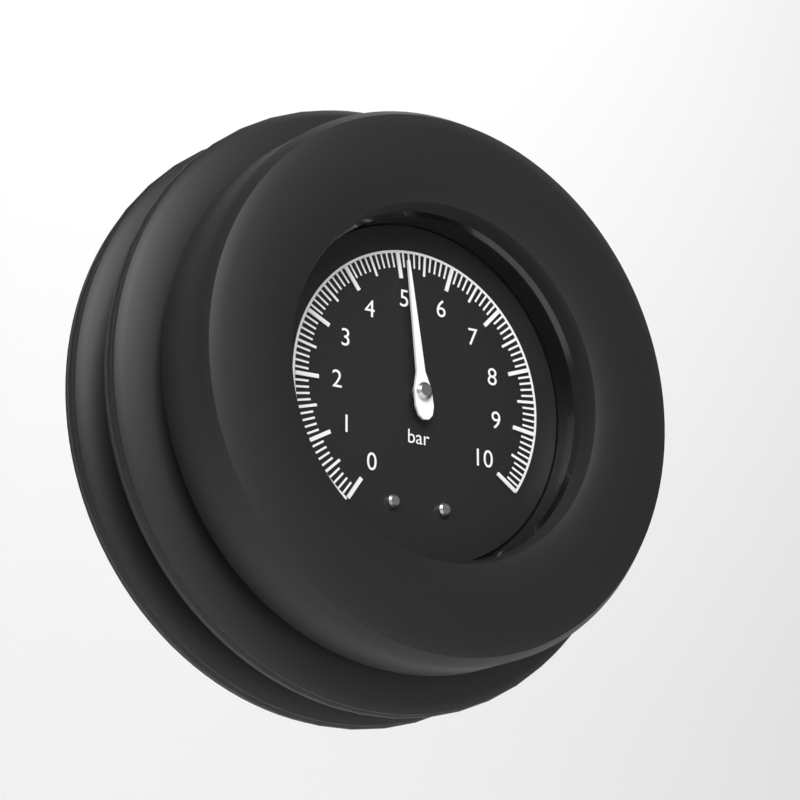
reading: 5.1 bar
